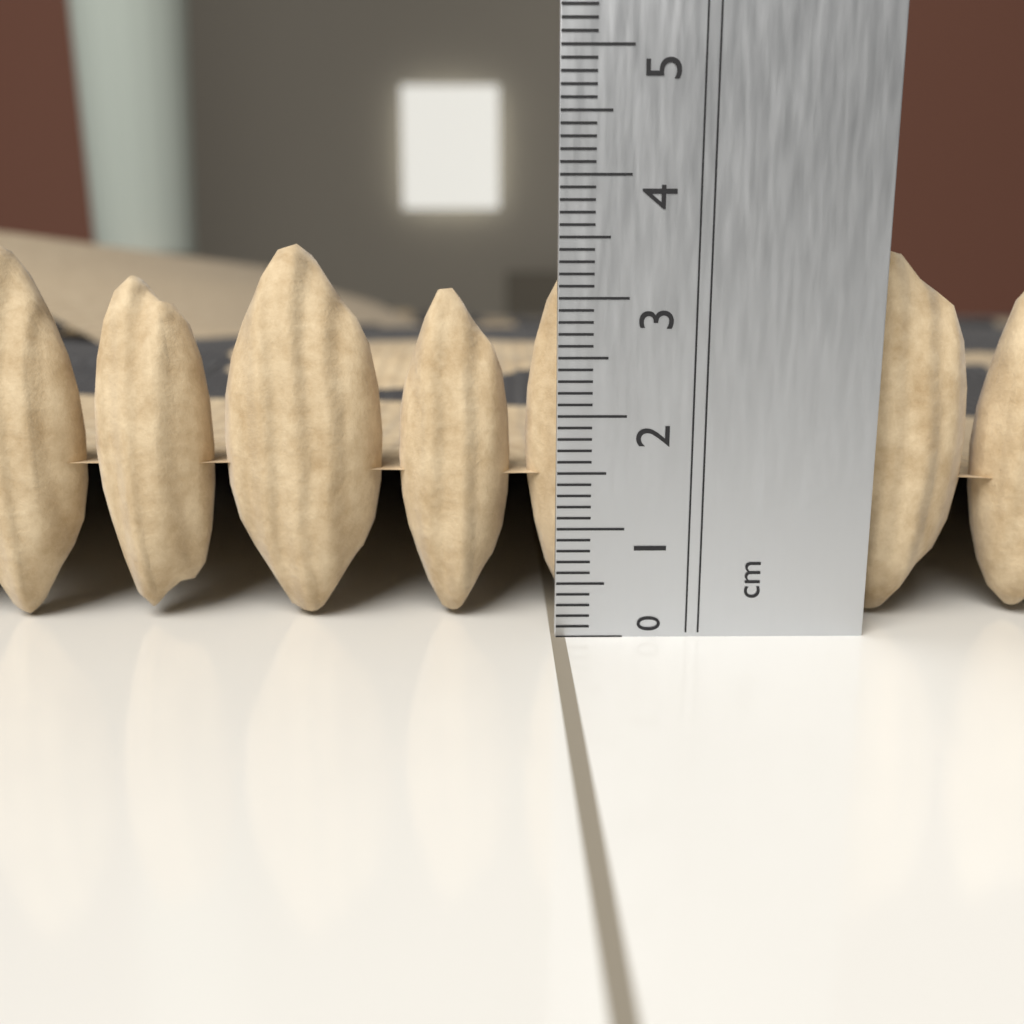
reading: 3.5 cm
